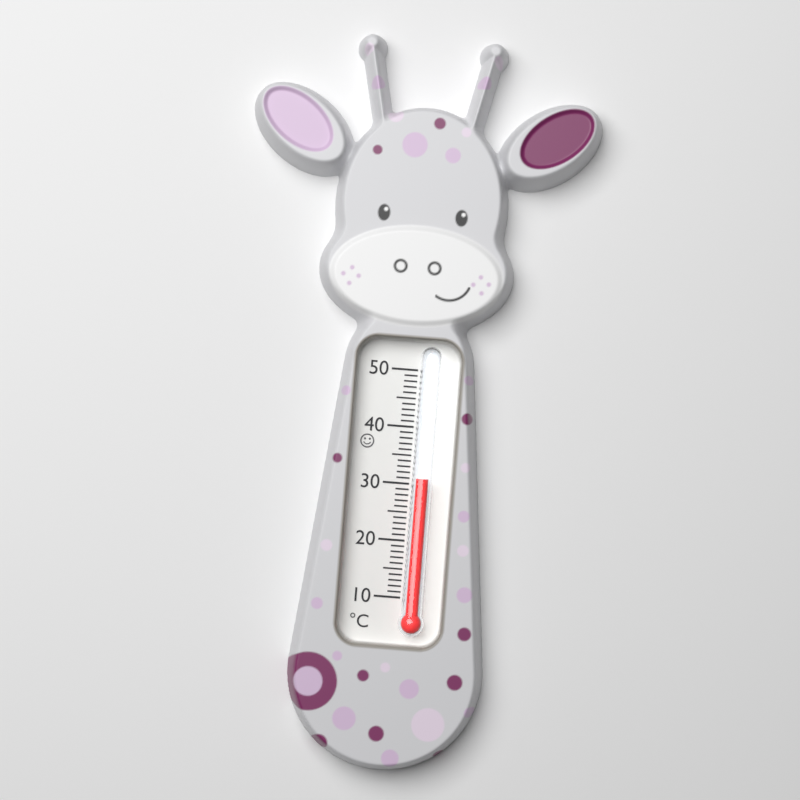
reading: 31 °C
